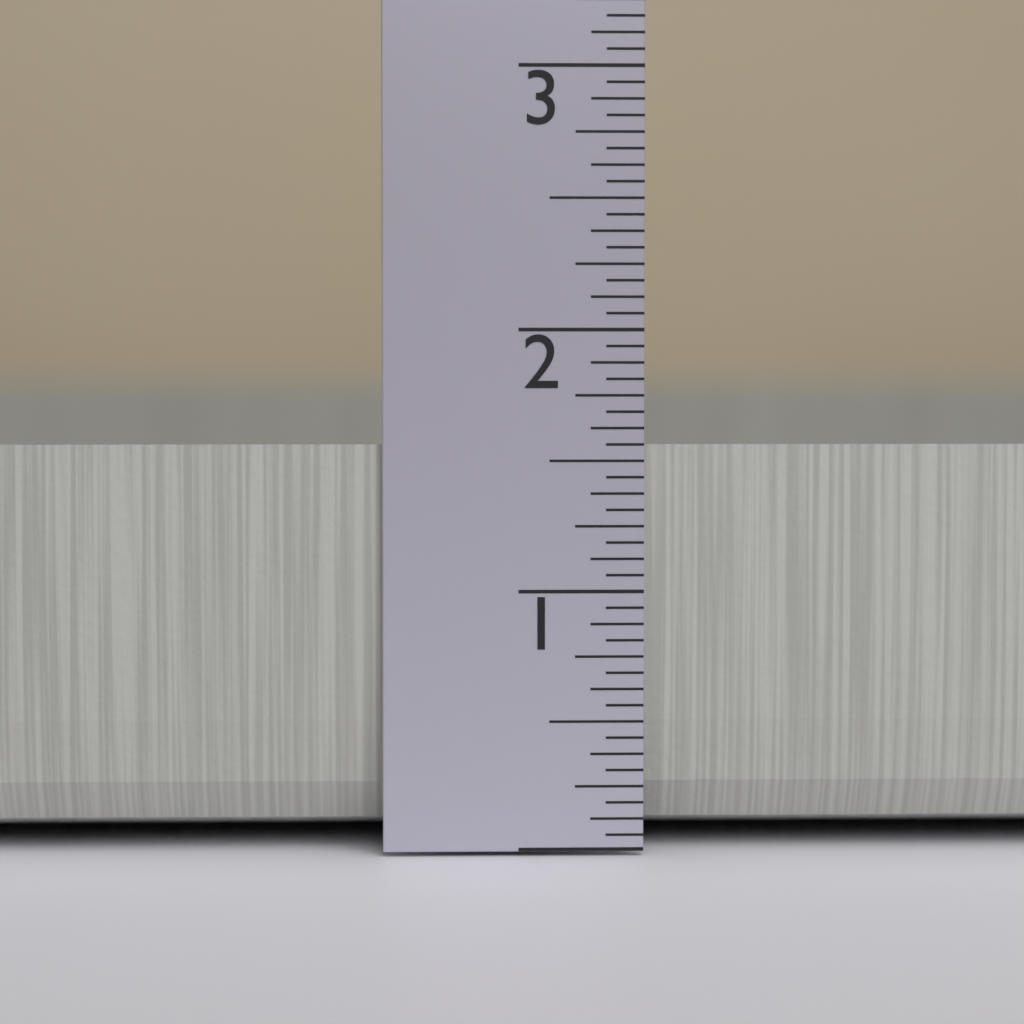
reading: 1.5625 in
